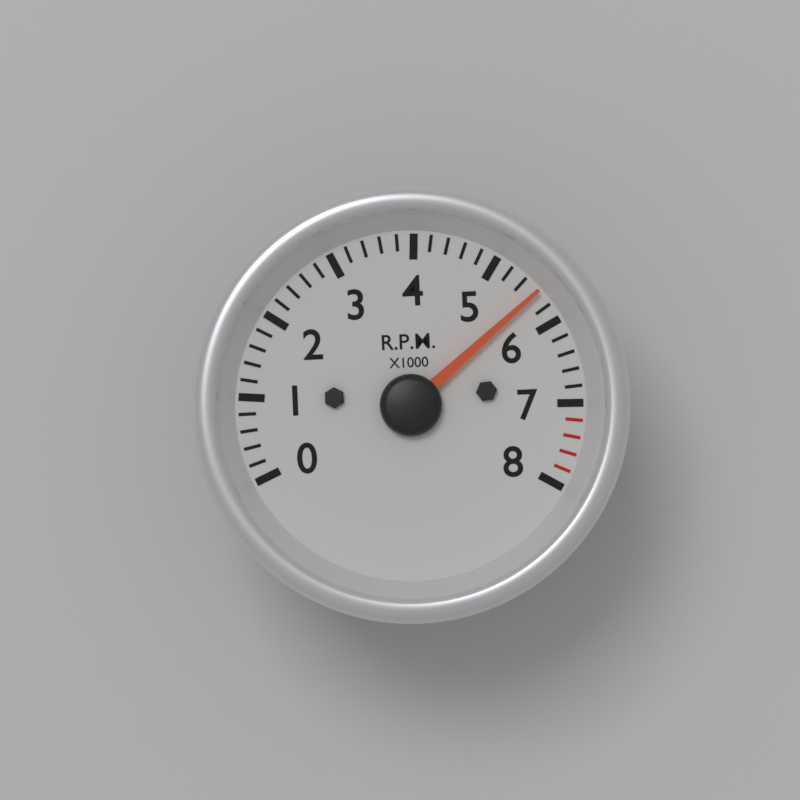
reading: 5600 RPM
